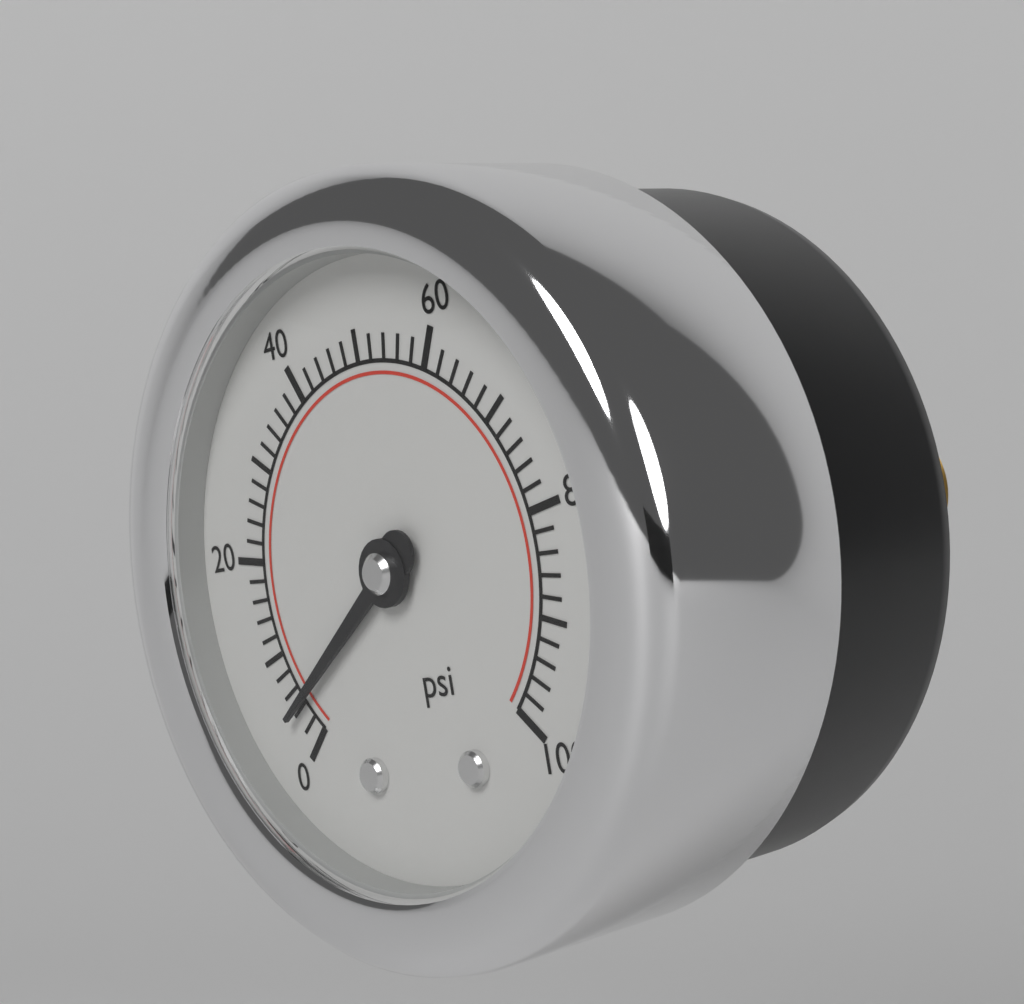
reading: 4 psi
